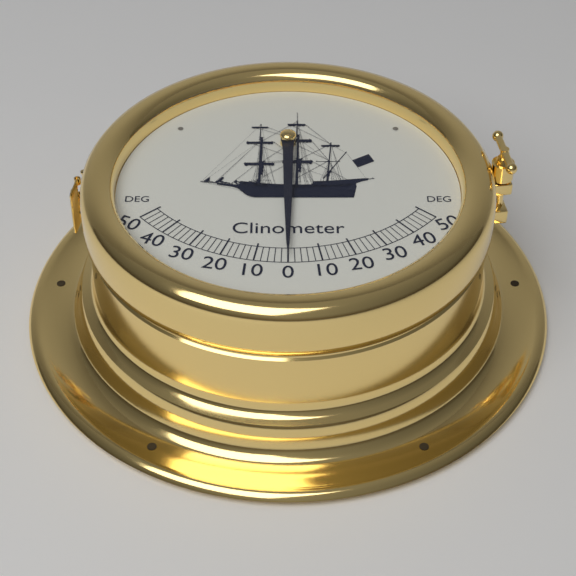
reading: 0 deg
